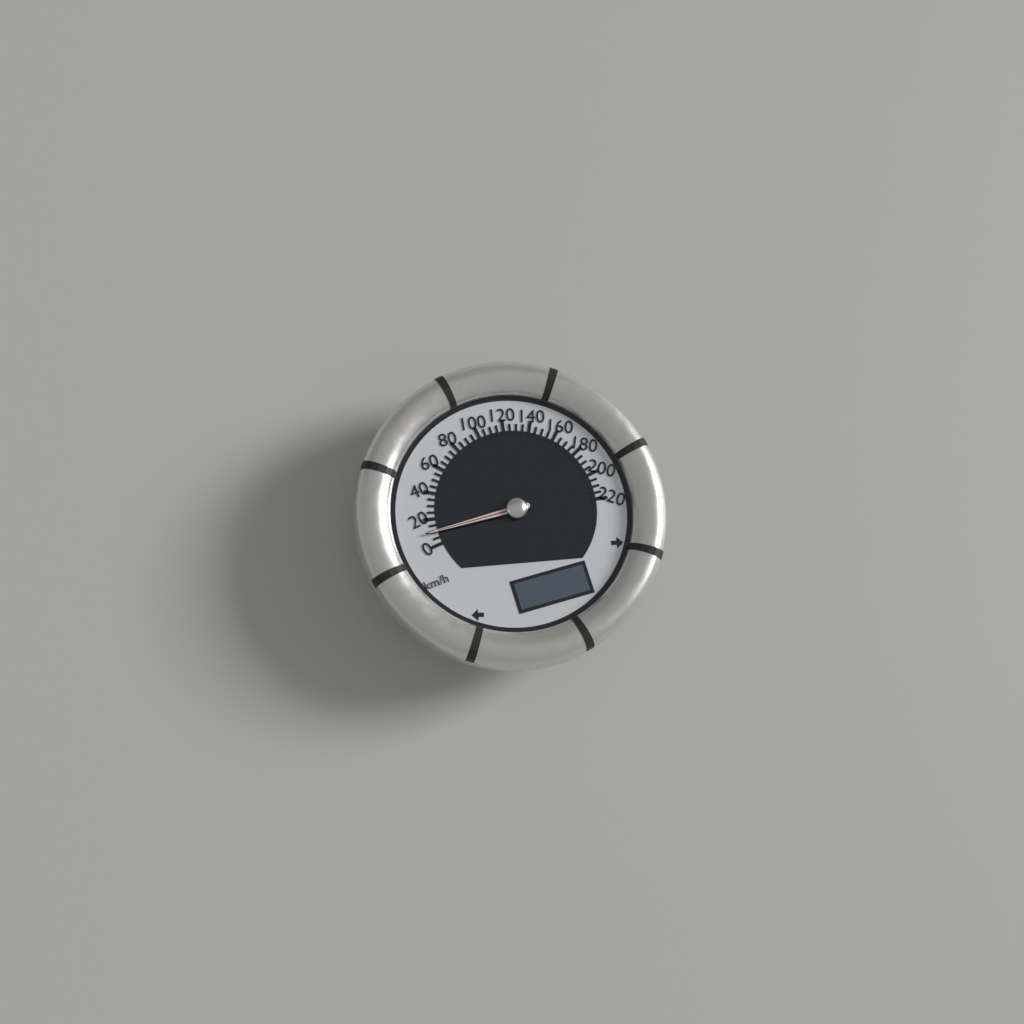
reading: 10 km/h
